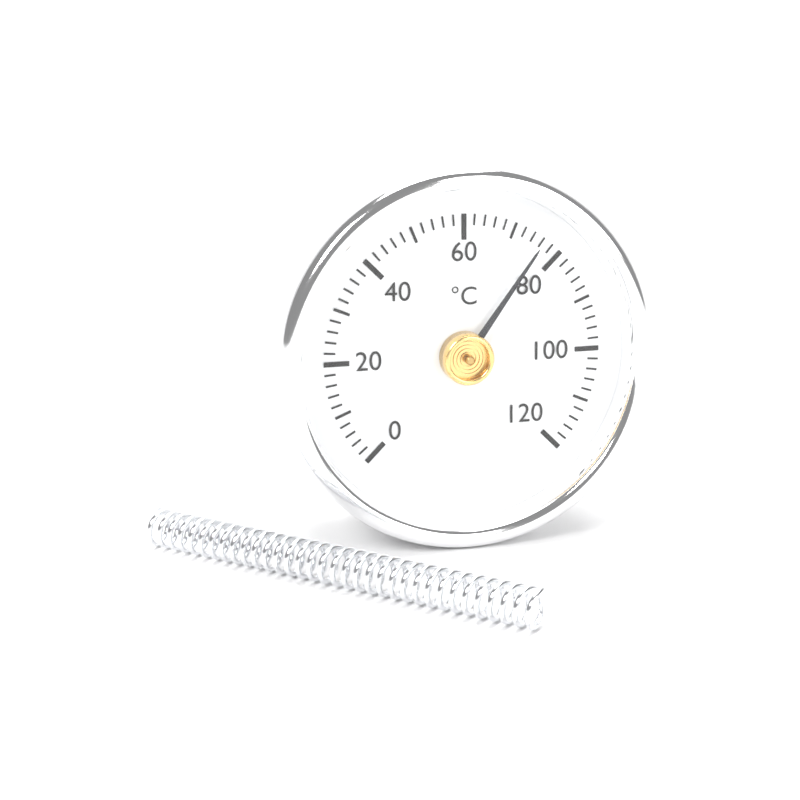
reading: 76 °C
